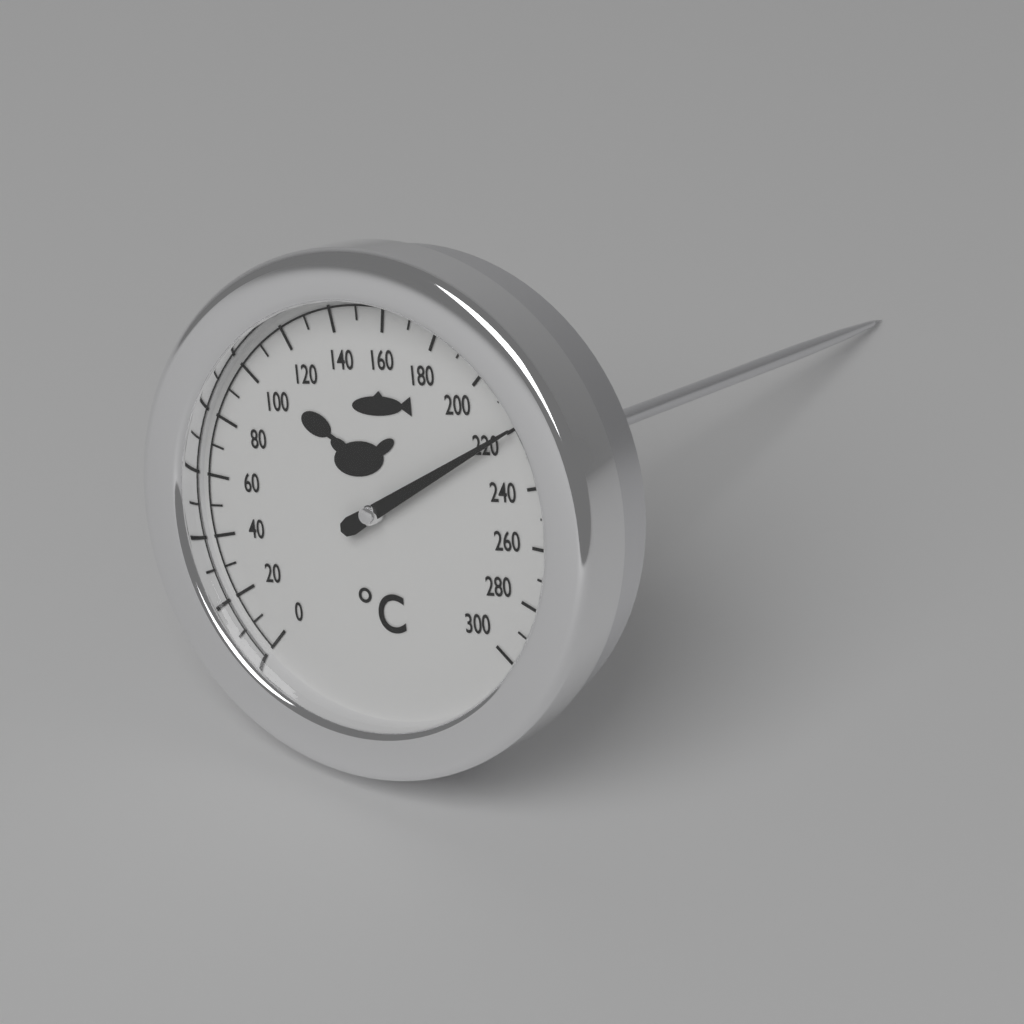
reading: 220 °C
